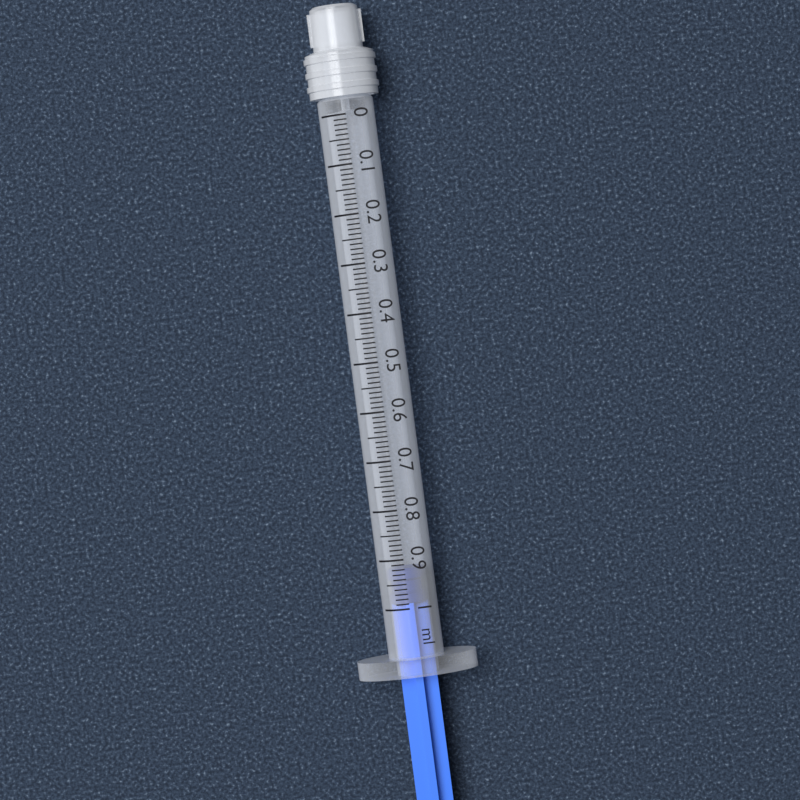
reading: 0.92 ml
